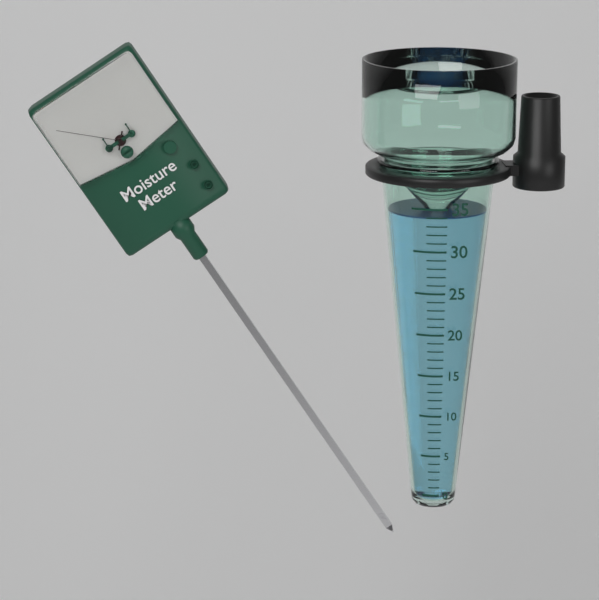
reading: 34 (no unit)
